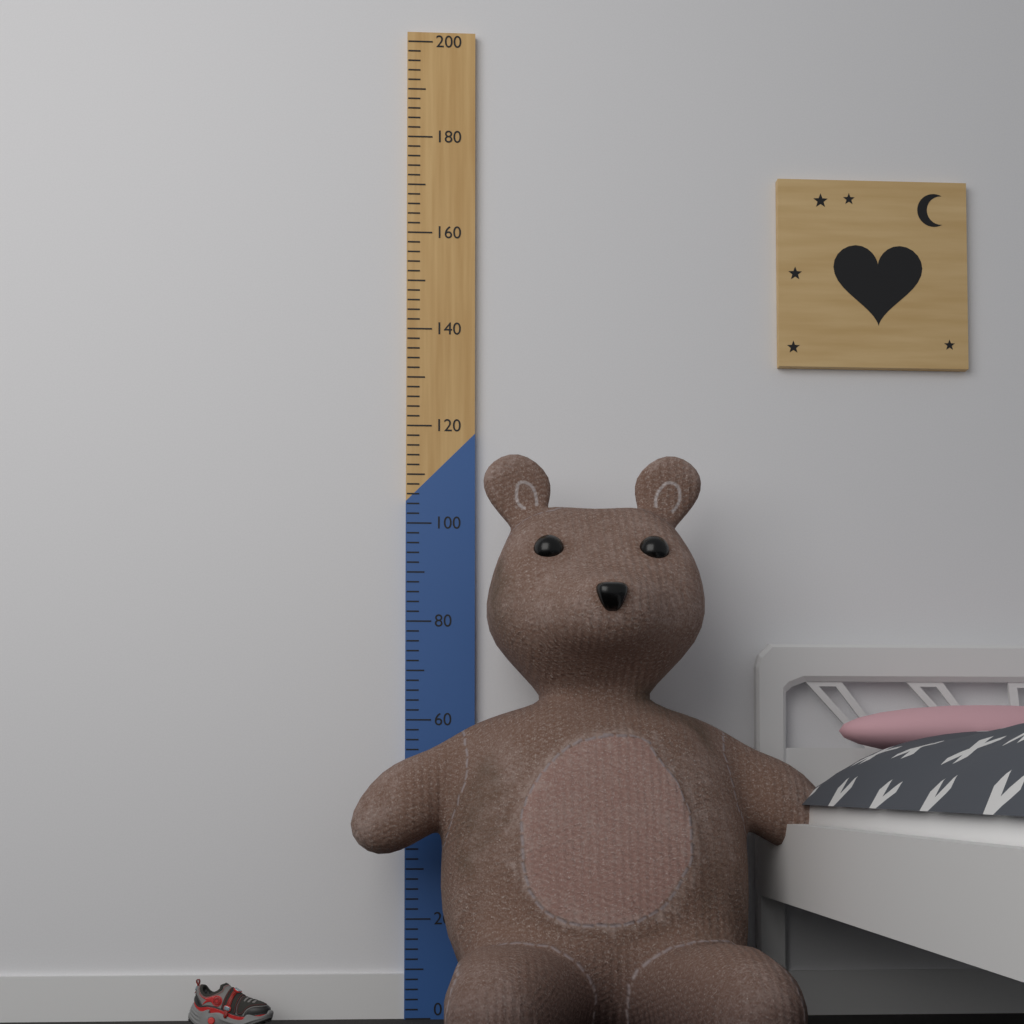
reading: 110 (no unit)
